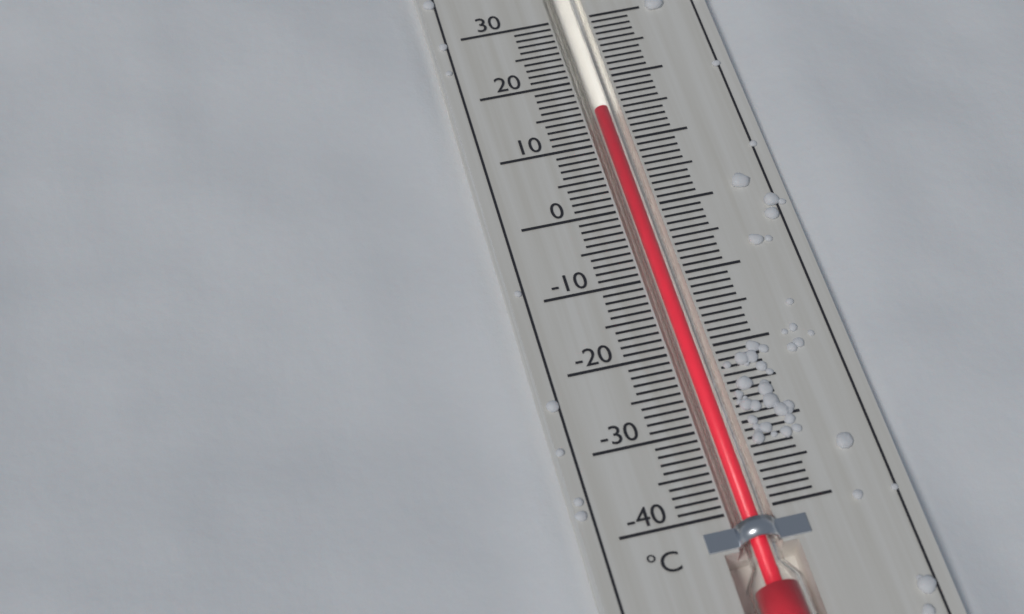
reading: 15 °C
